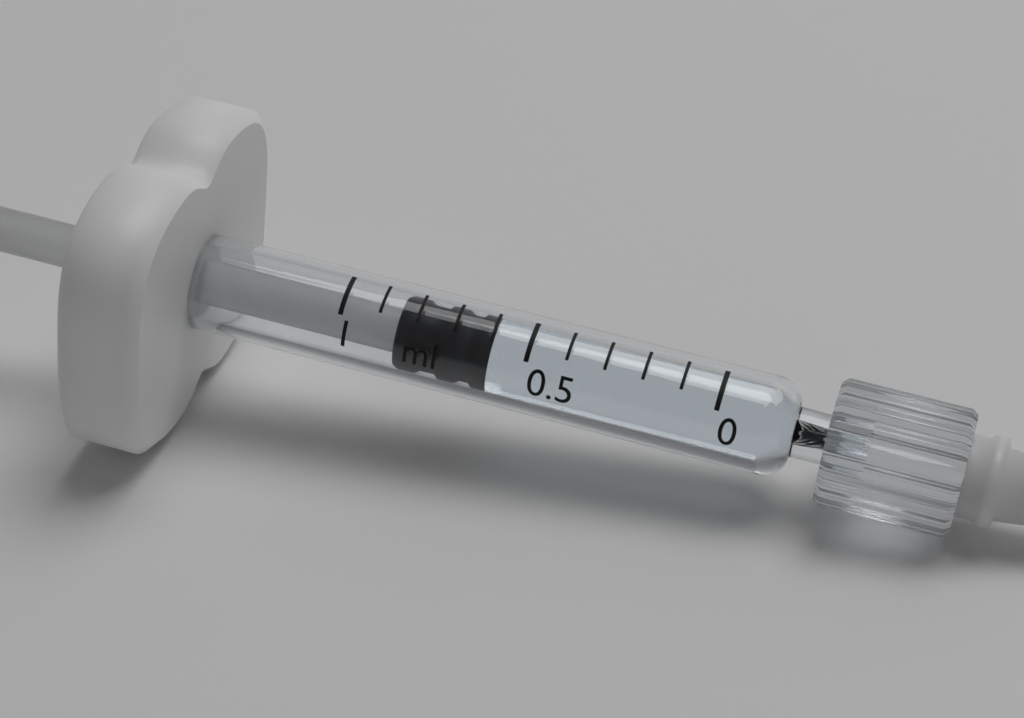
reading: 0.6 ml
